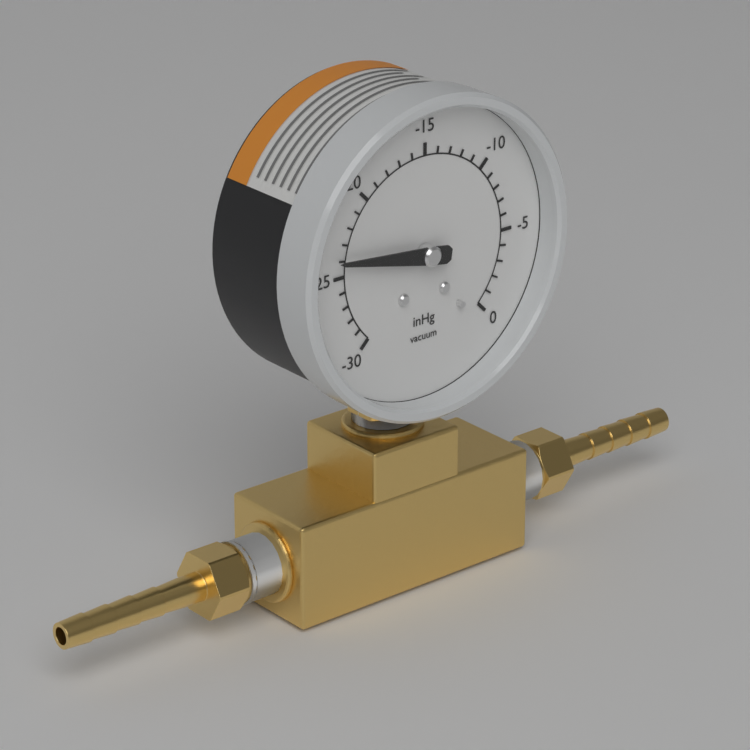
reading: -24 inHg
